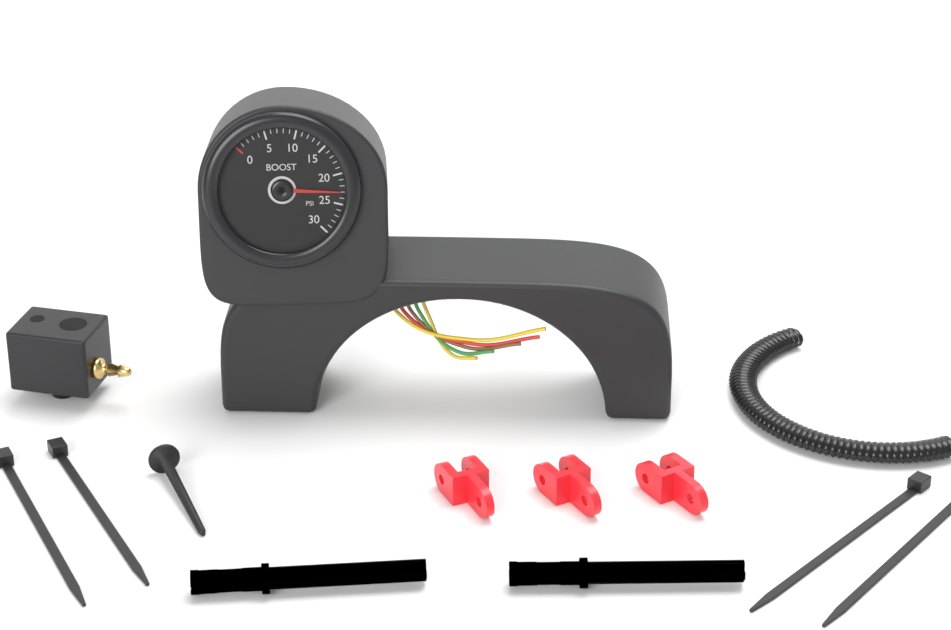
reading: 23 psi
